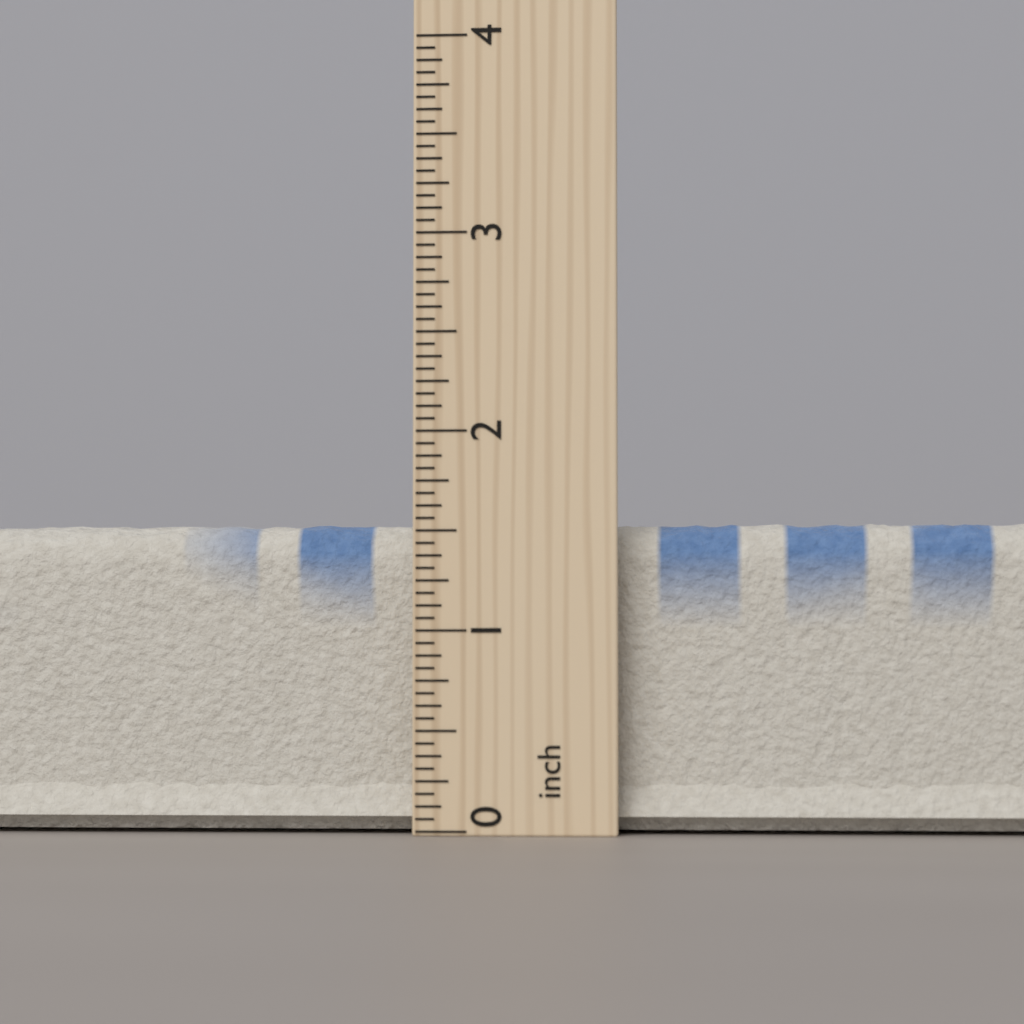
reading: 1.6250 inch
